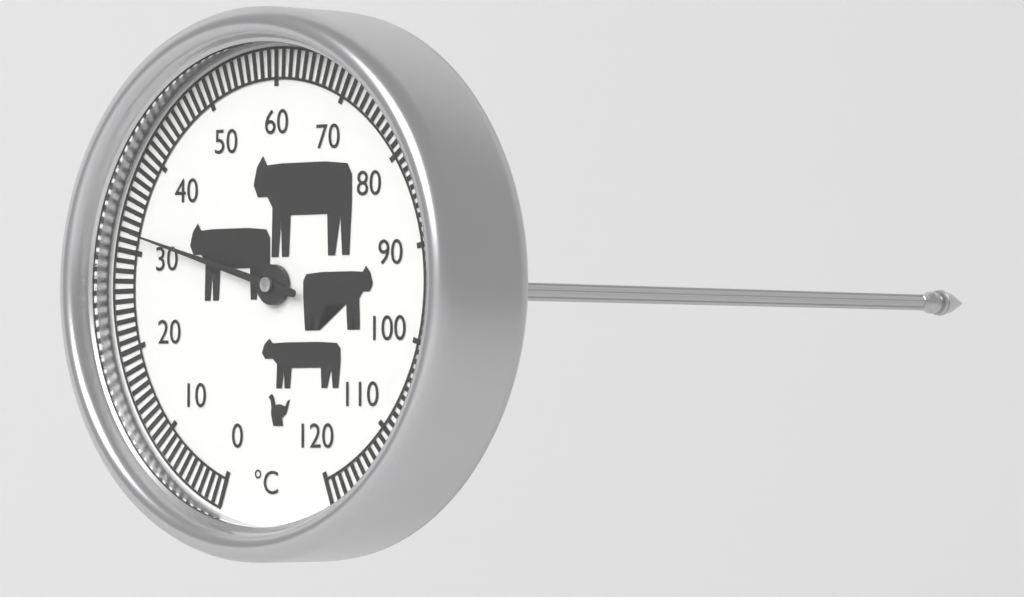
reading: 32 °C
